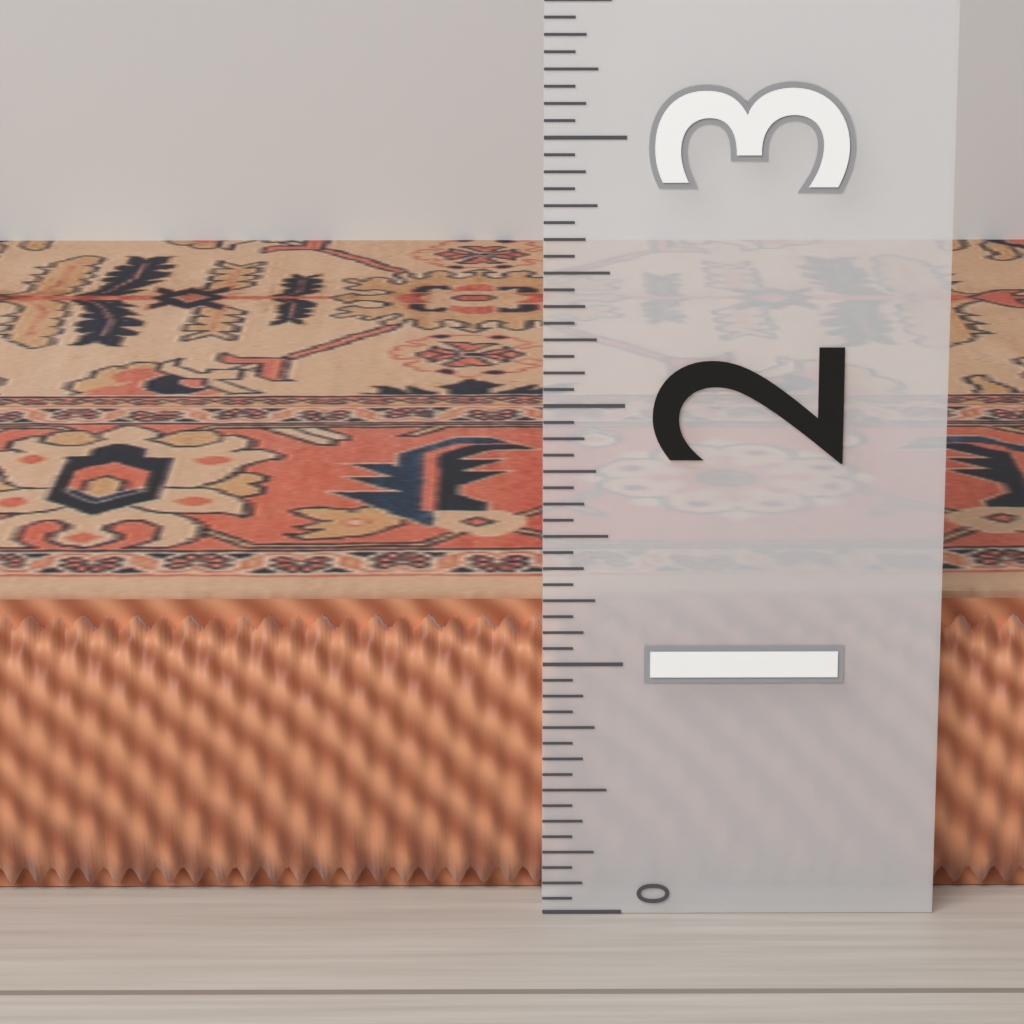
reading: 1.1875 (no unit)
